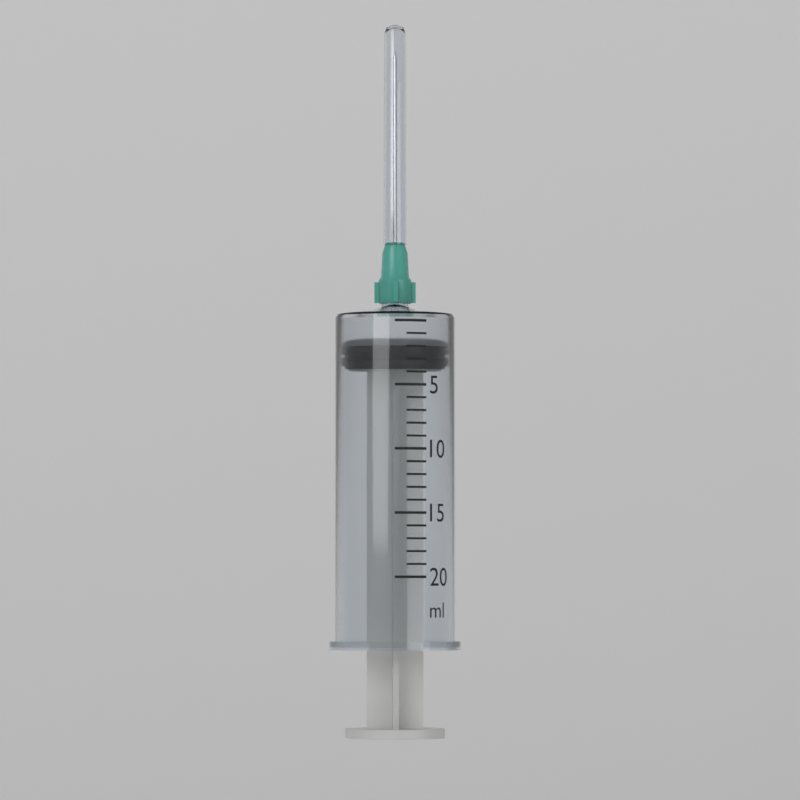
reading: 2 ml
